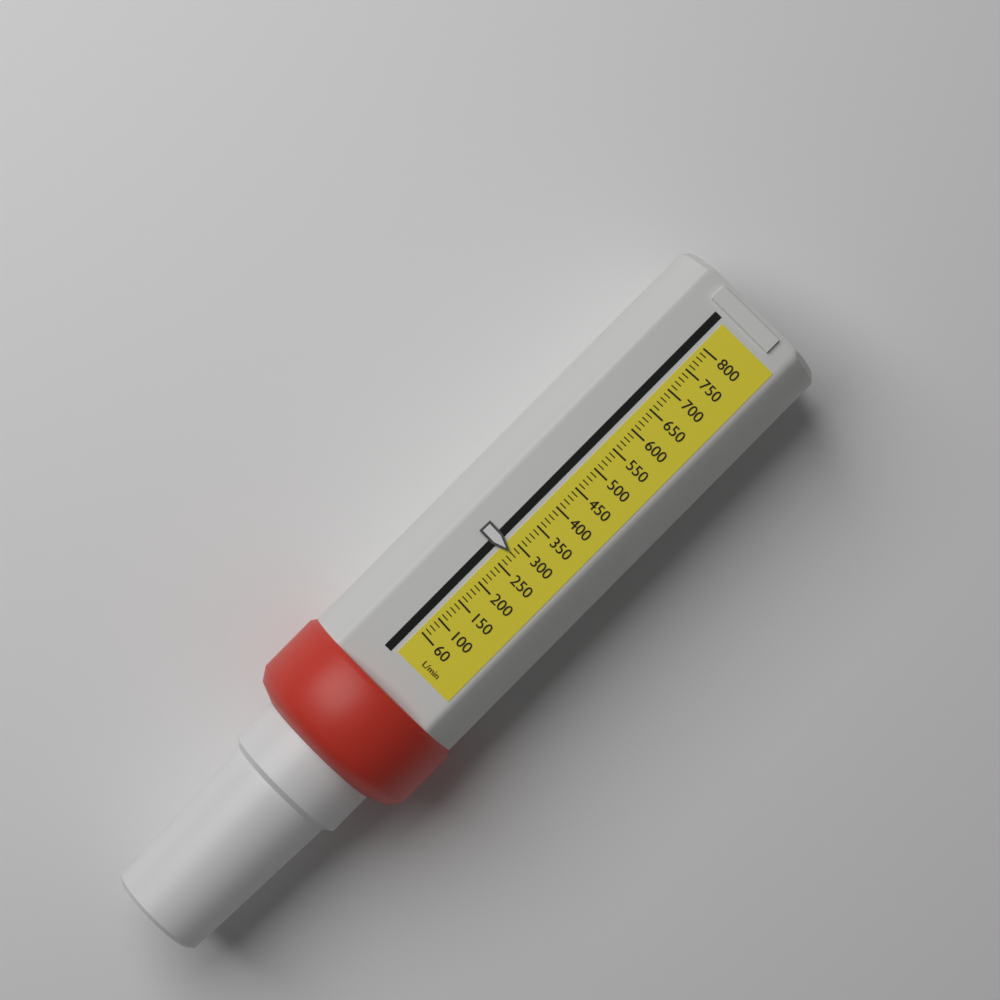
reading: 280 L/min
